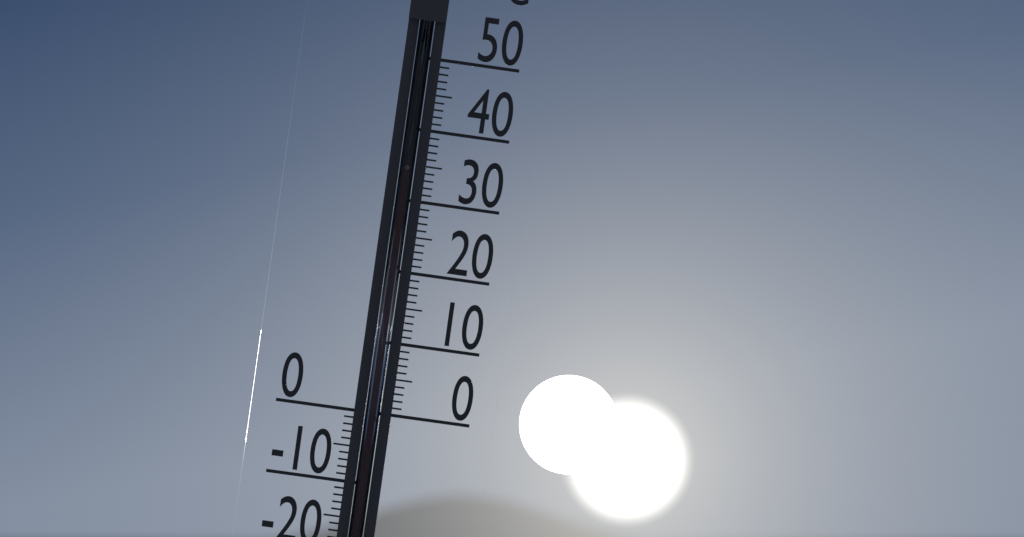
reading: 34 °C
